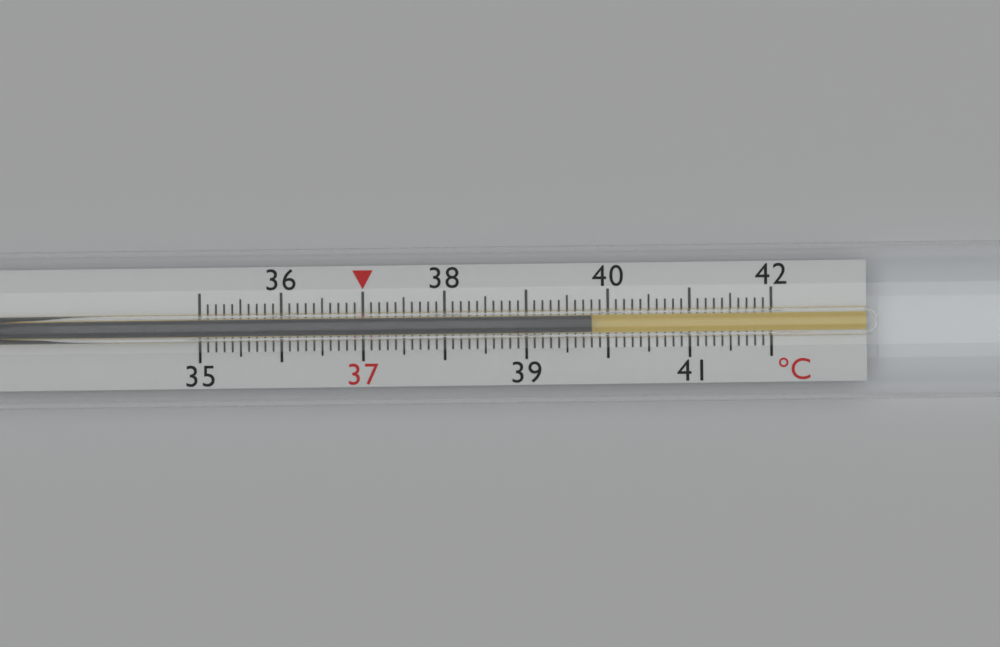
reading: 39.8 °C
